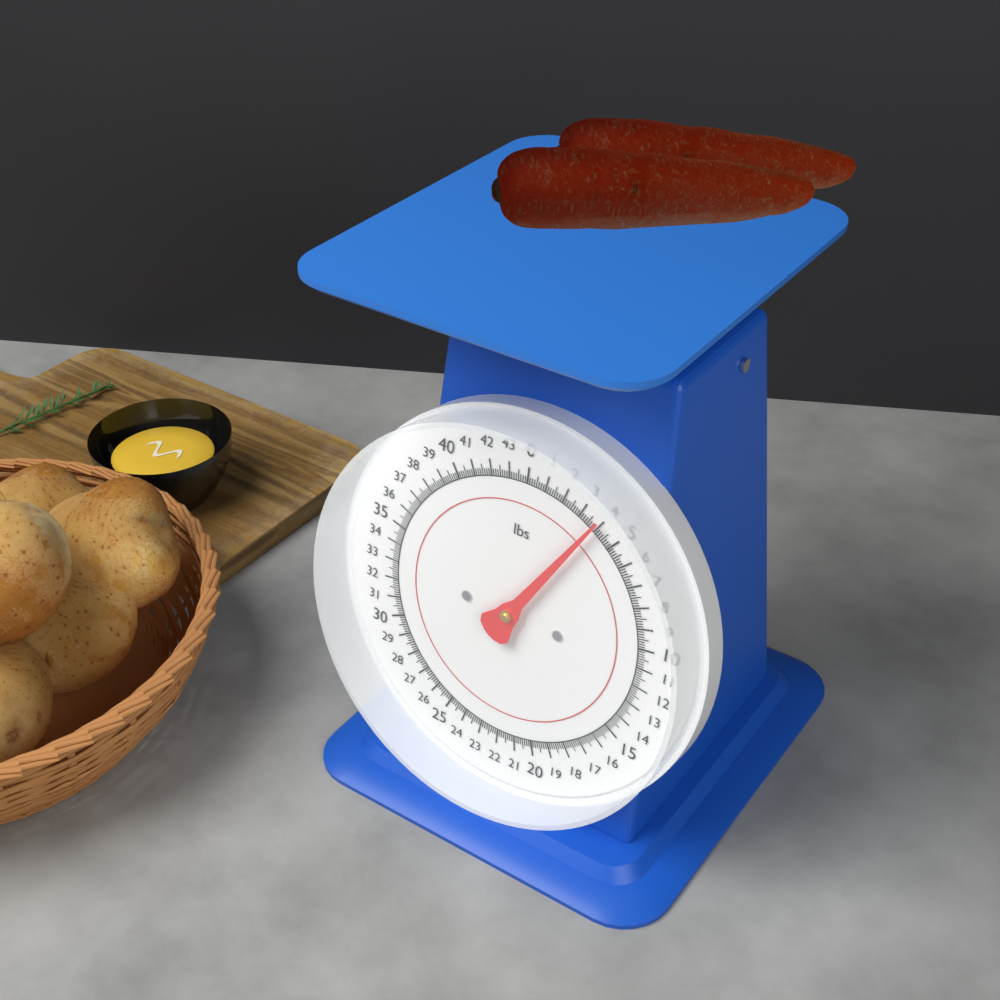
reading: 3.875 lbs
